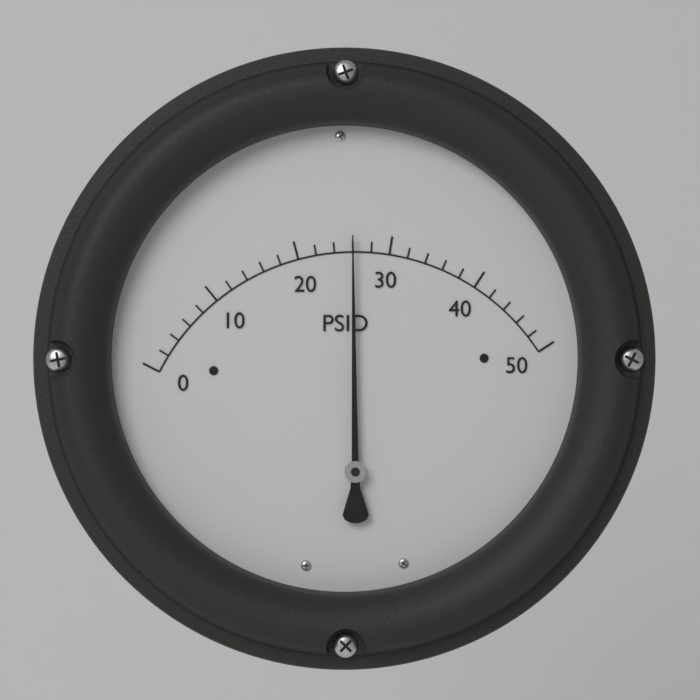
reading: 26 PSID
